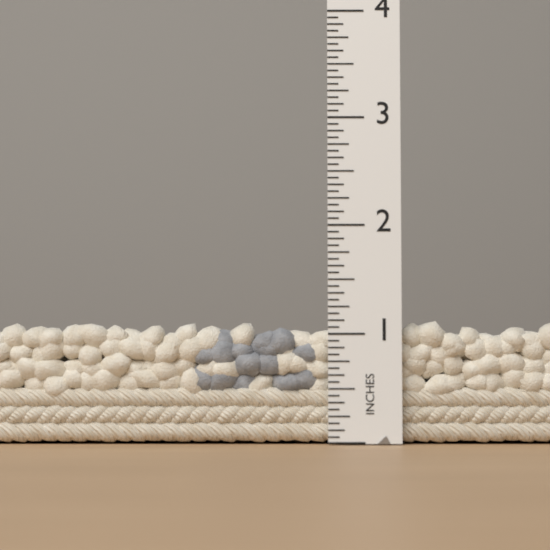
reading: 1.1250 in
